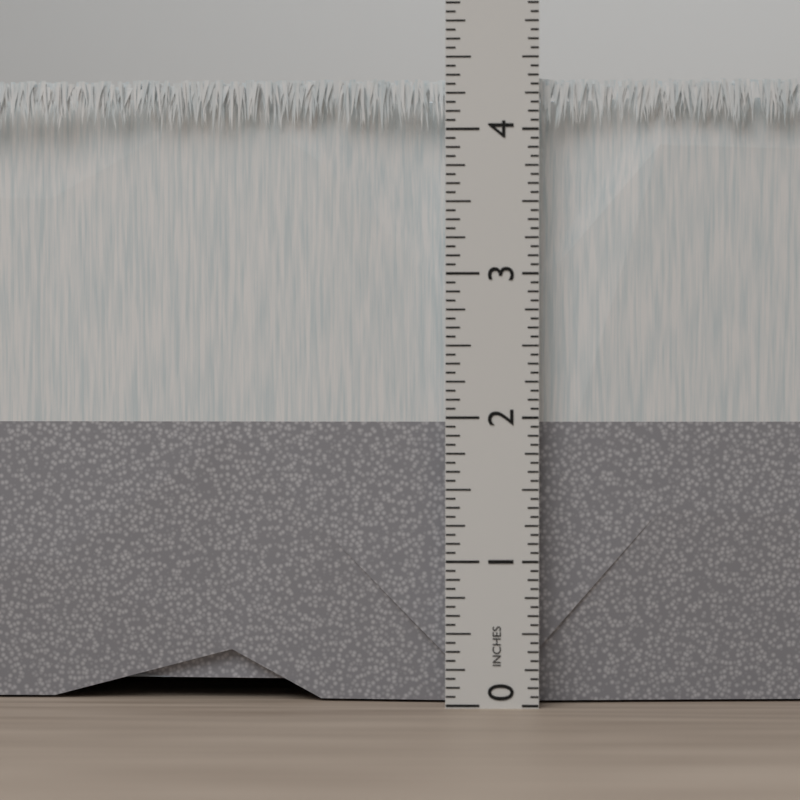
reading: 4.3750 in
